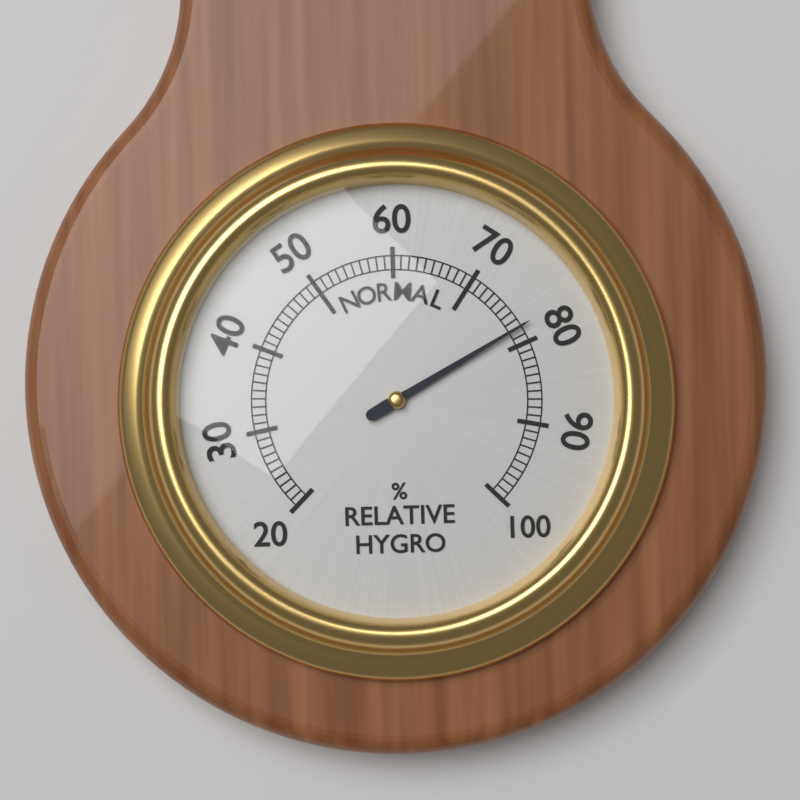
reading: 78 %
